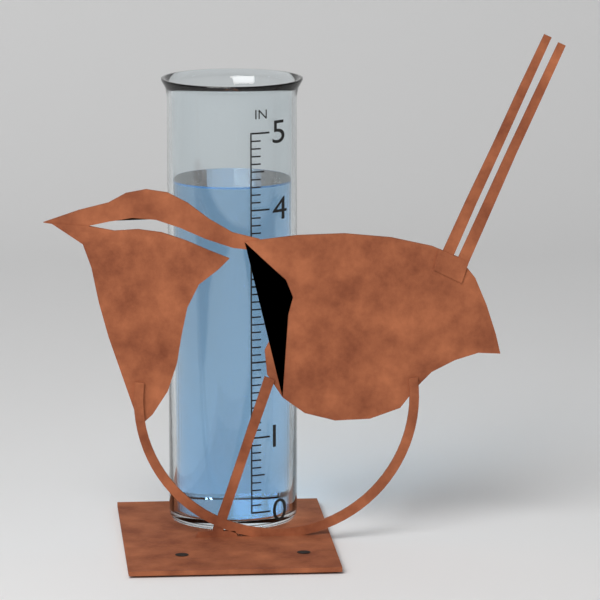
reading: 4.3 in
